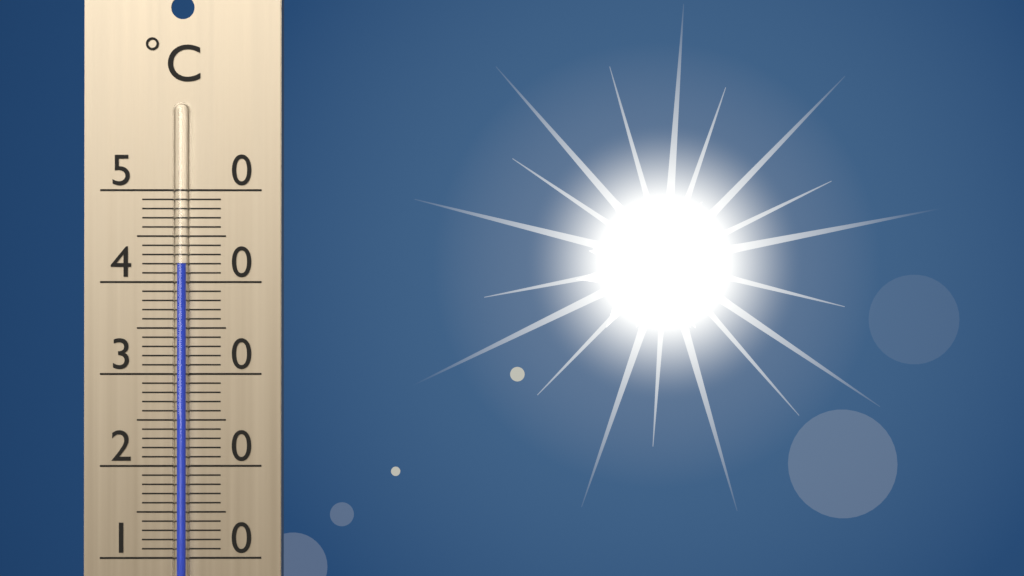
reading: 42 °C
